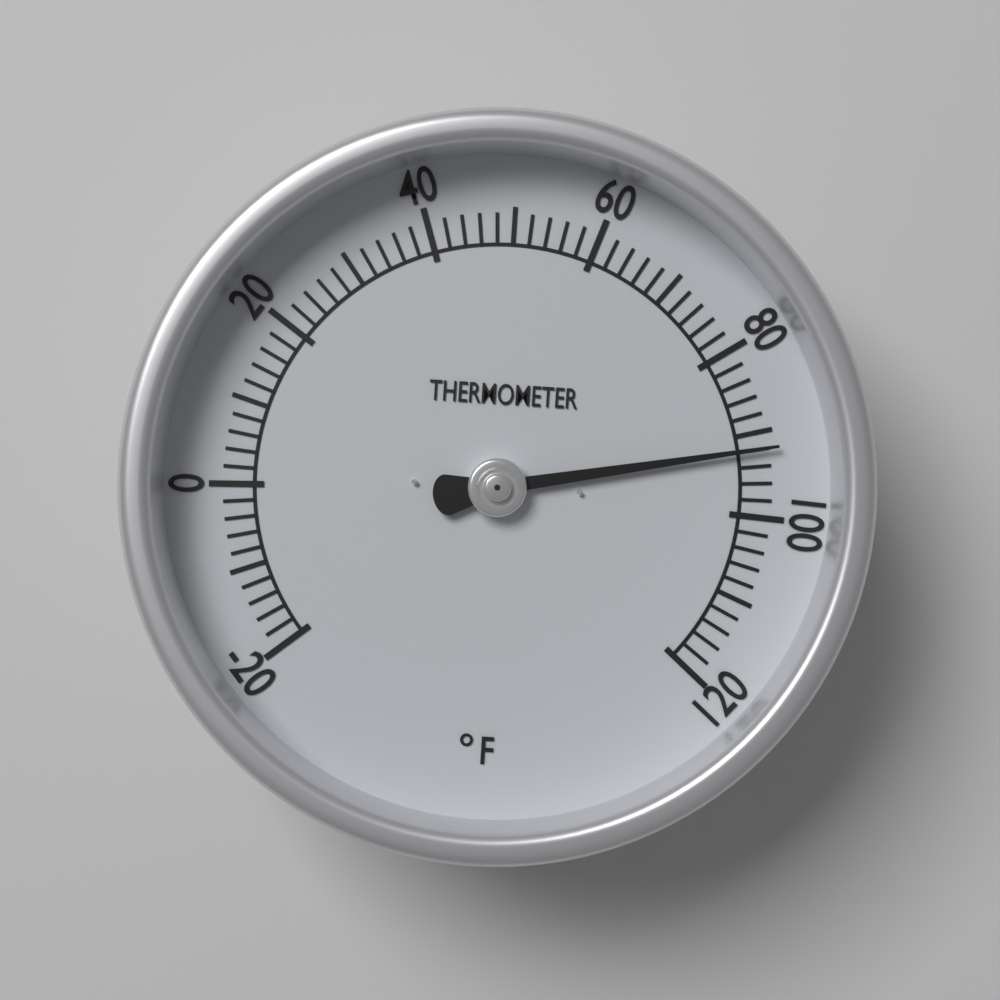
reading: 92 °F
